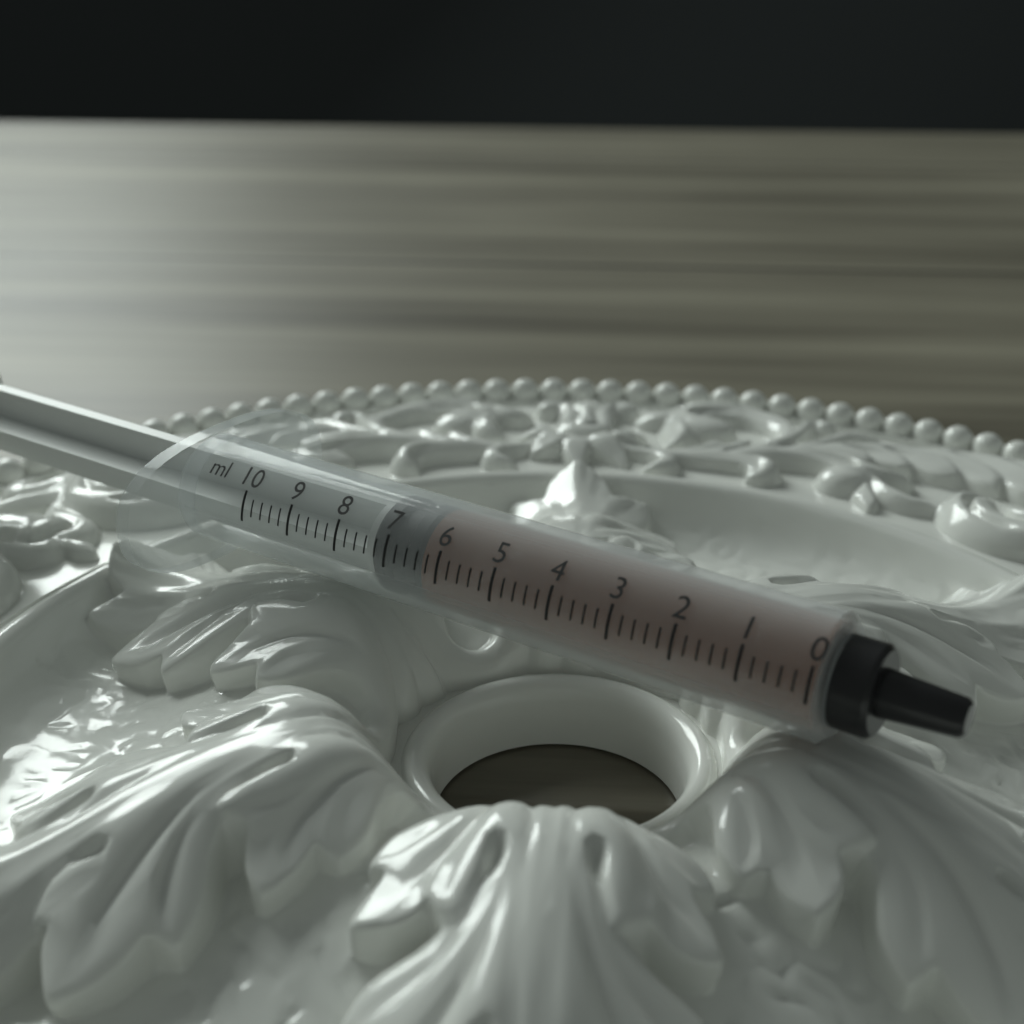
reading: 6.4 ml
